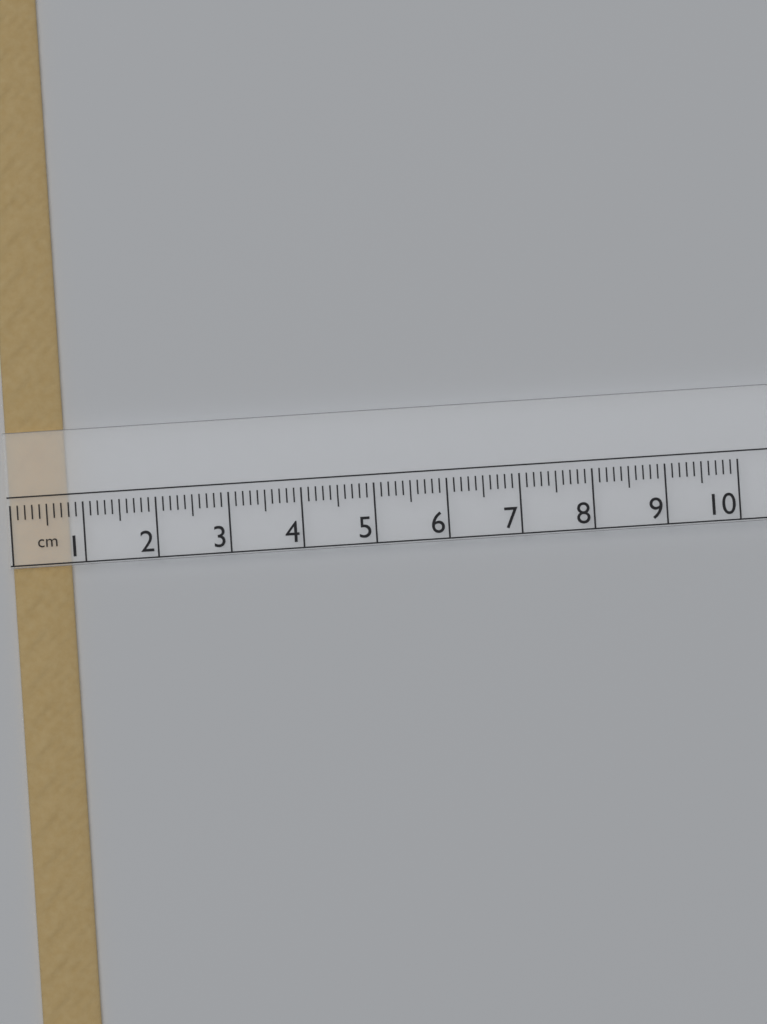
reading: 0.8 cm
